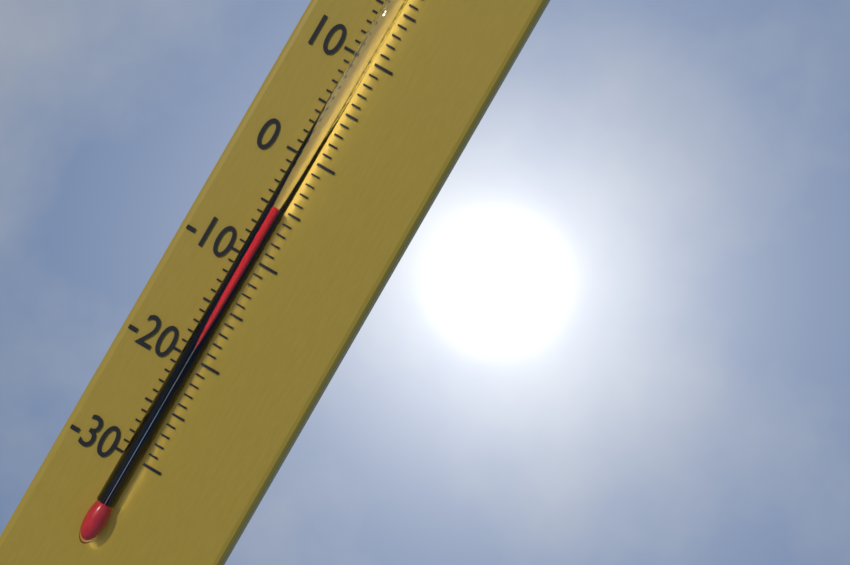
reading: -5 °C
